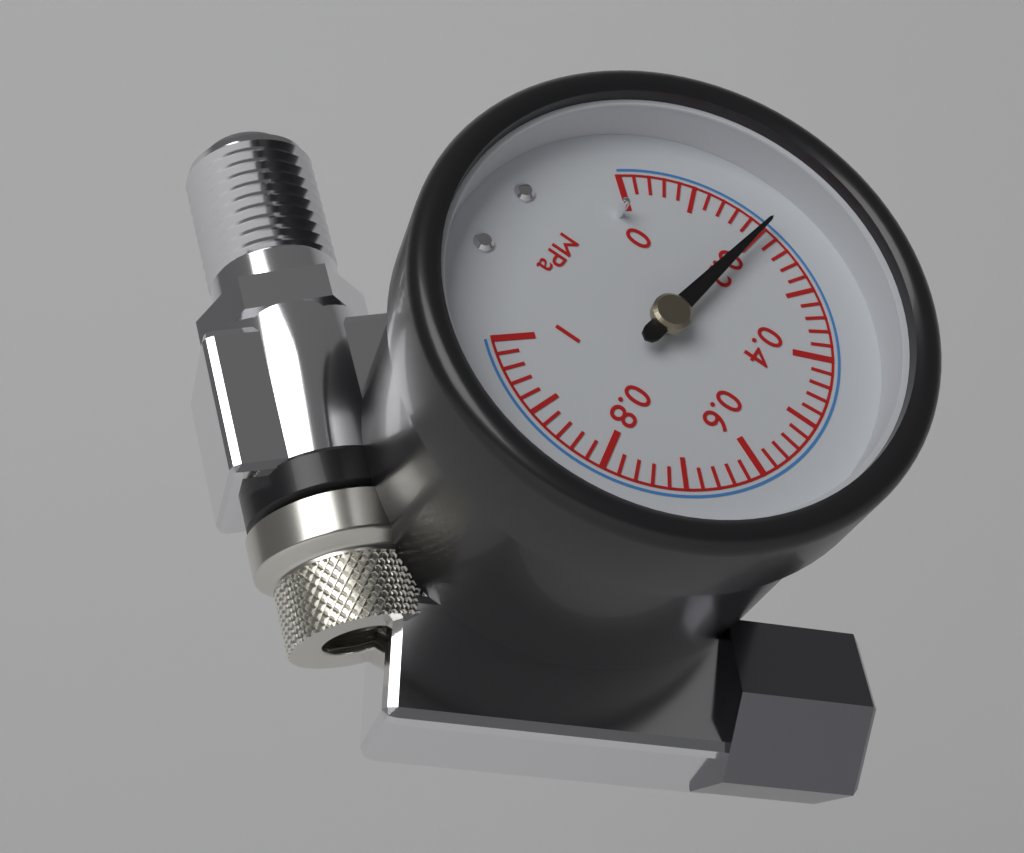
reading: 0.20 MPa
